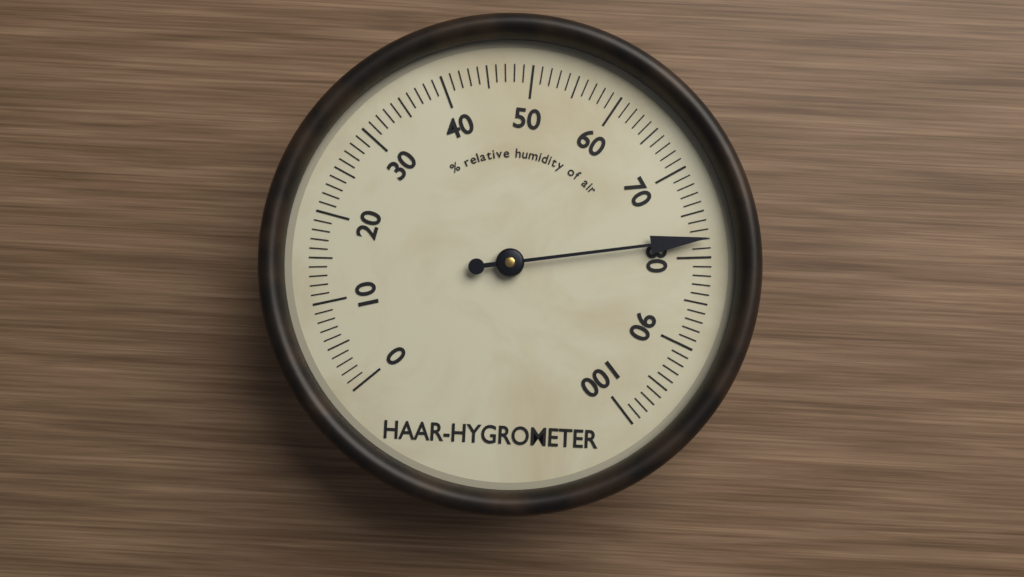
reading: 78 %
